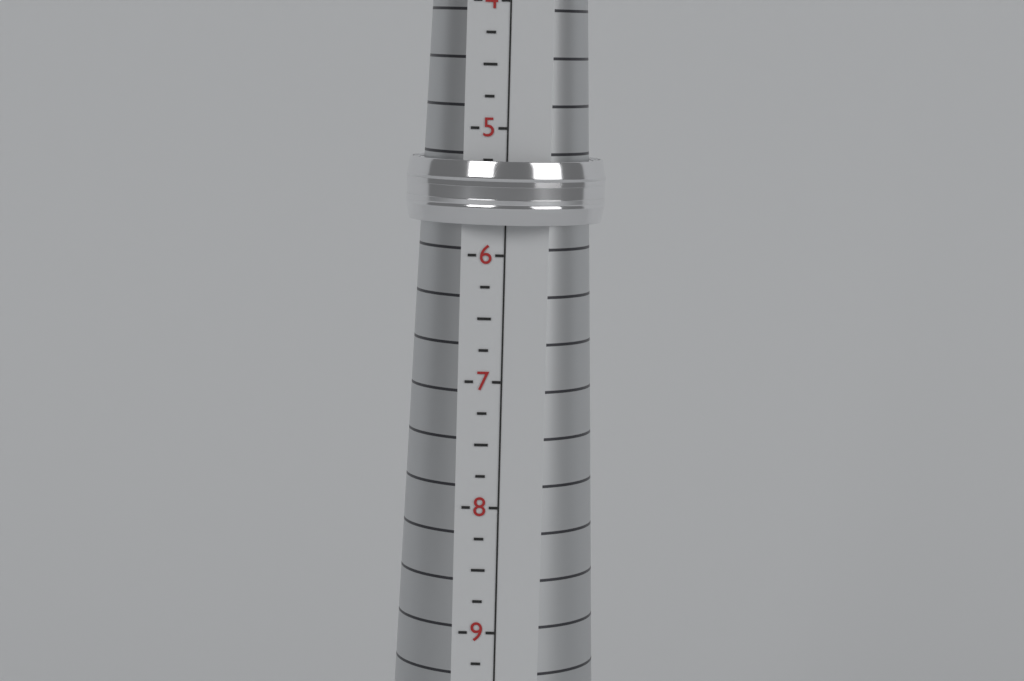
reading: 5.75 (no unit)
